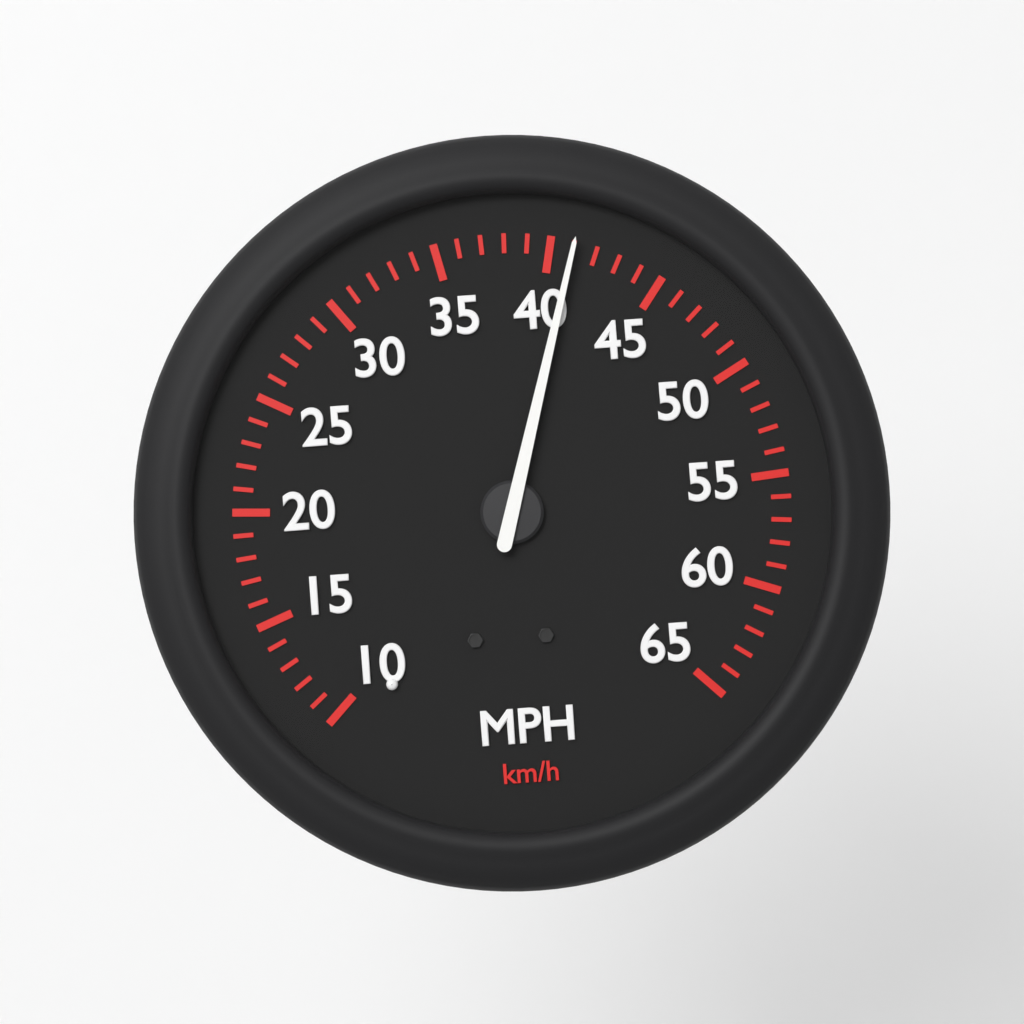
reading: 41 mph
